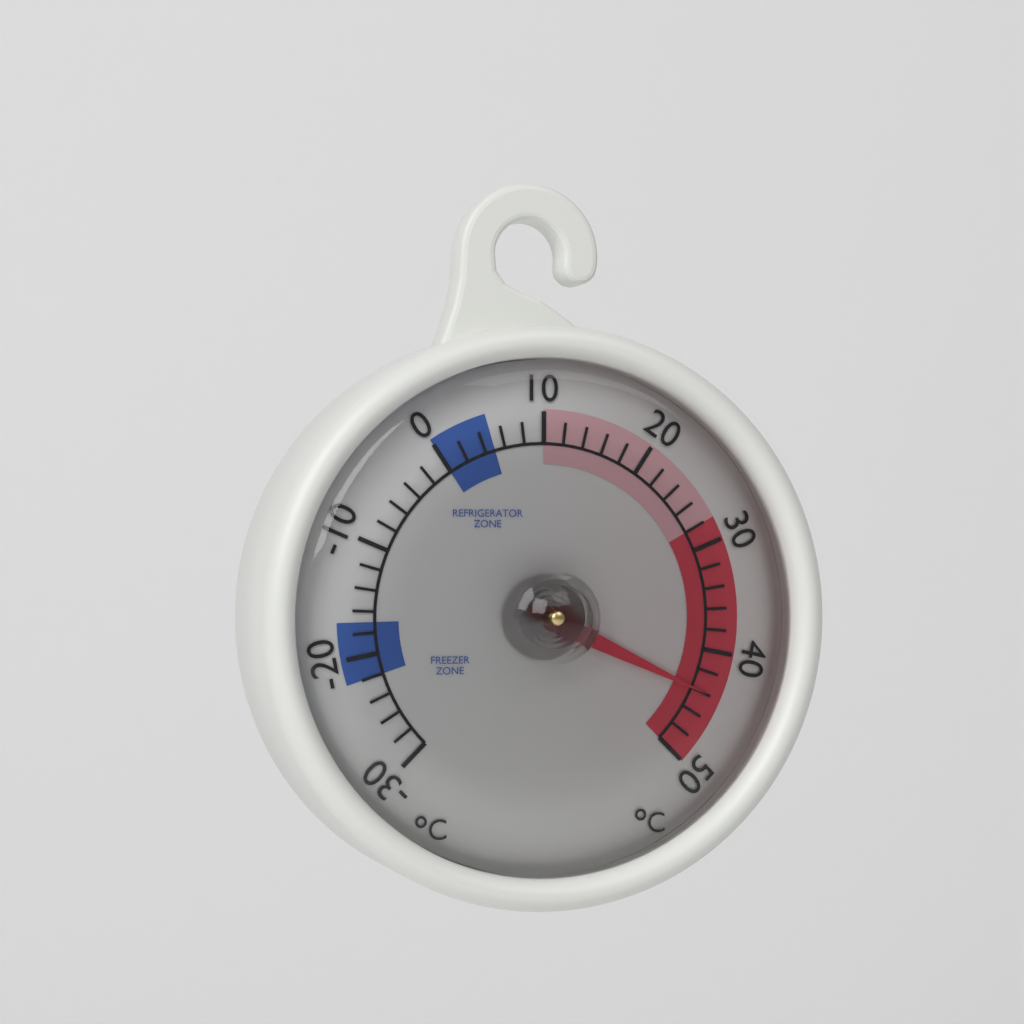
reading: 44 °C
